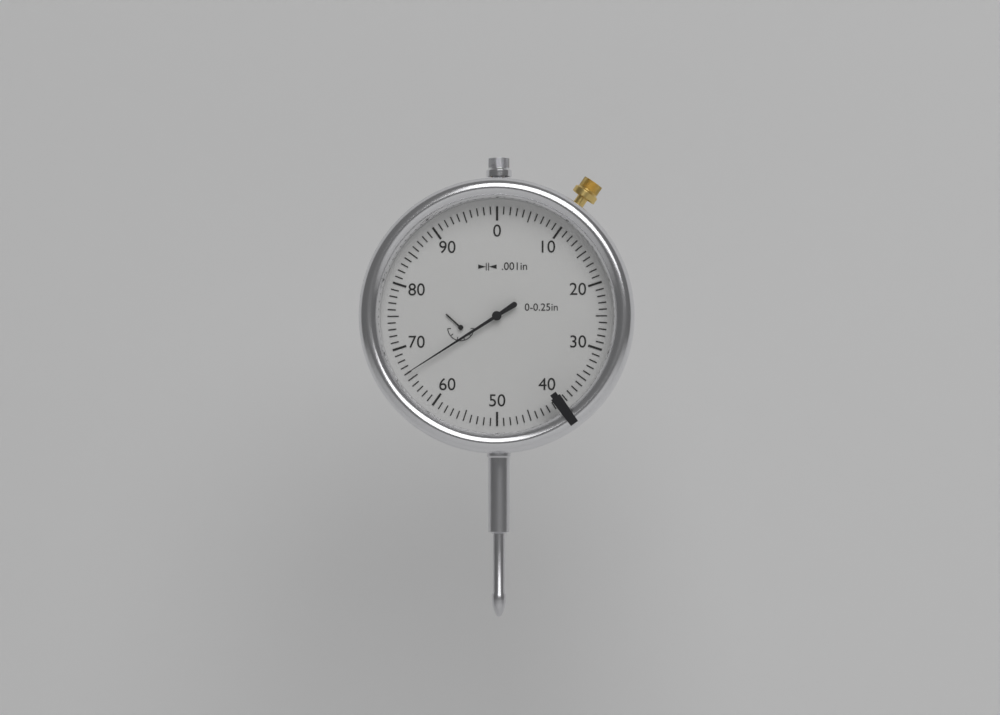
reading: 0.066 in
